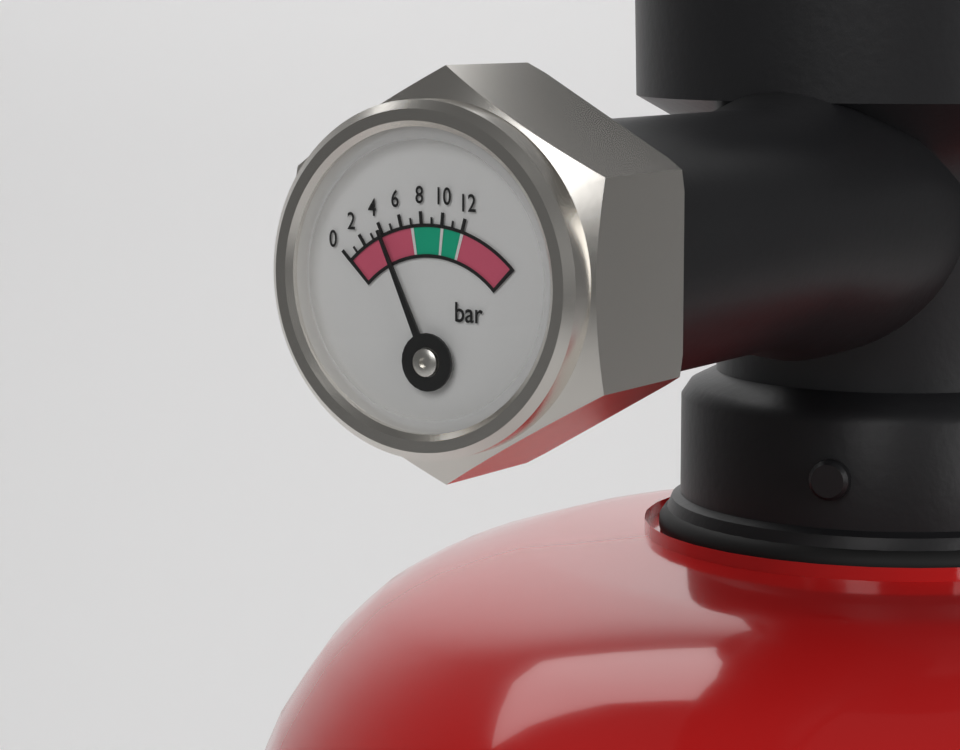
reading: 4 bar
